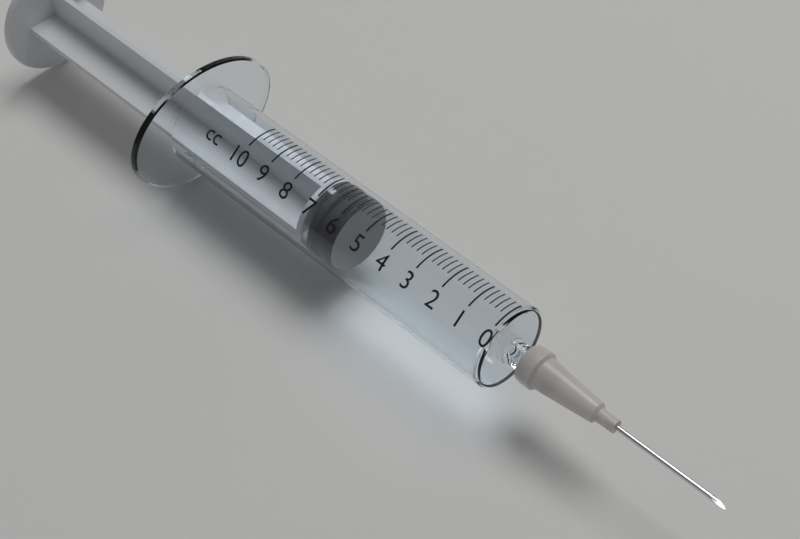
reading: 5.8 cc
